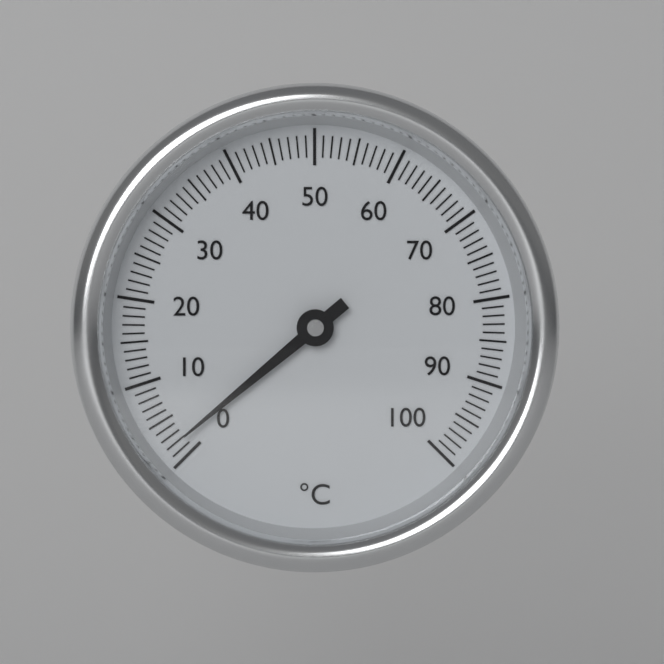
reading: 2 °C
